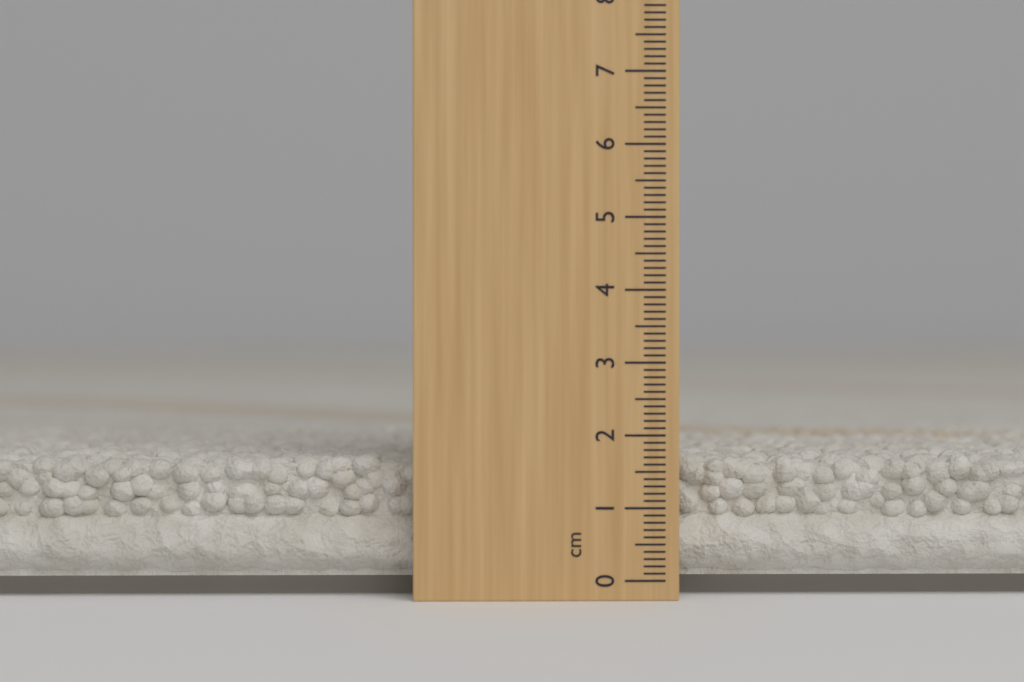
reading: 1.7 cm
